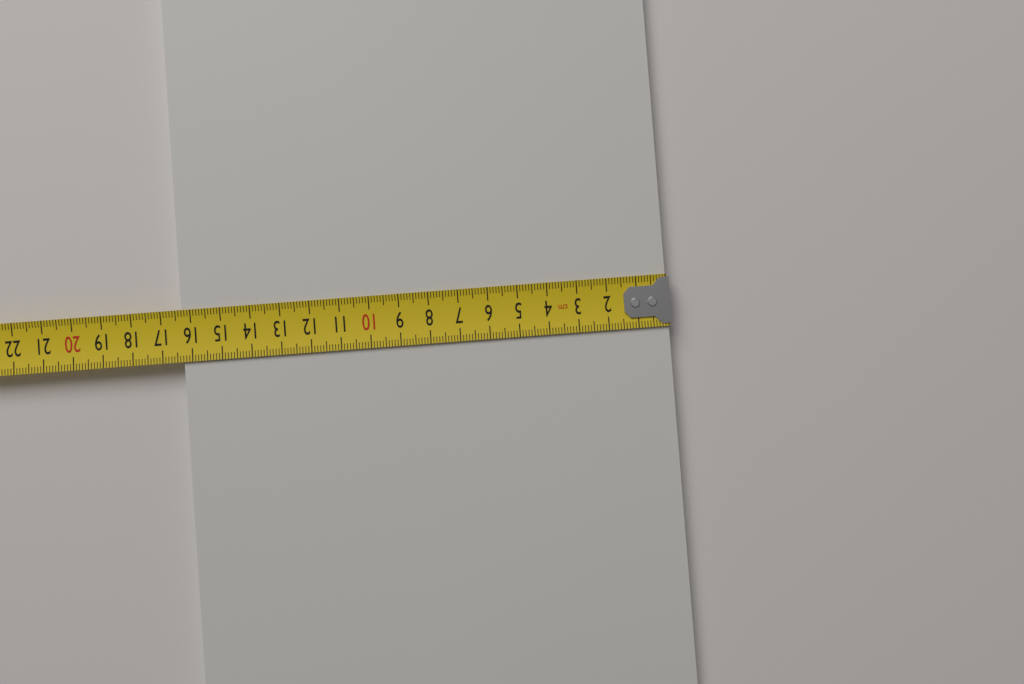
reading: 16.3 cm
